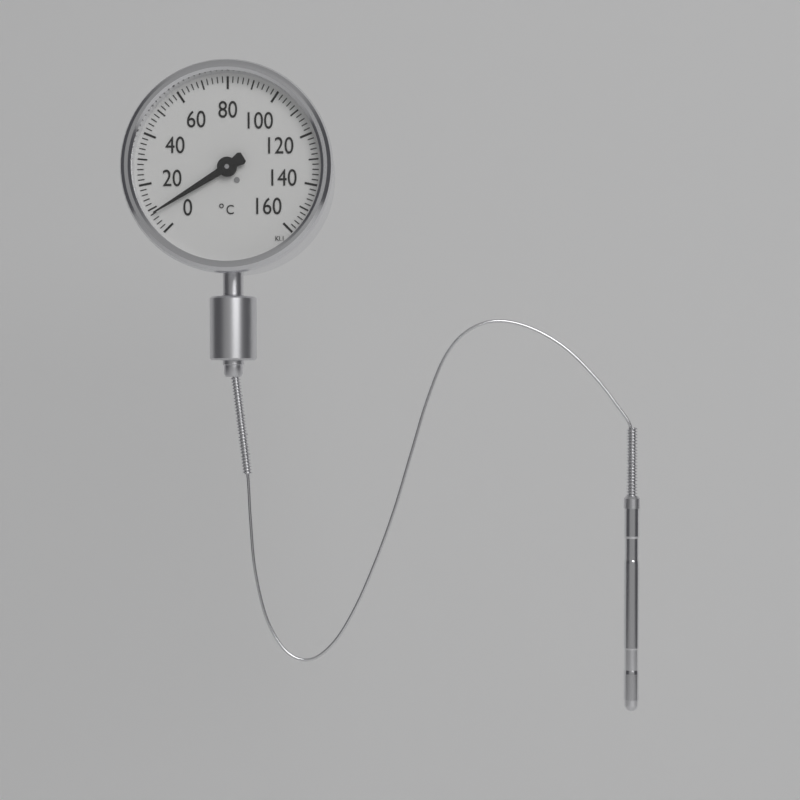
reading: 8 °C
